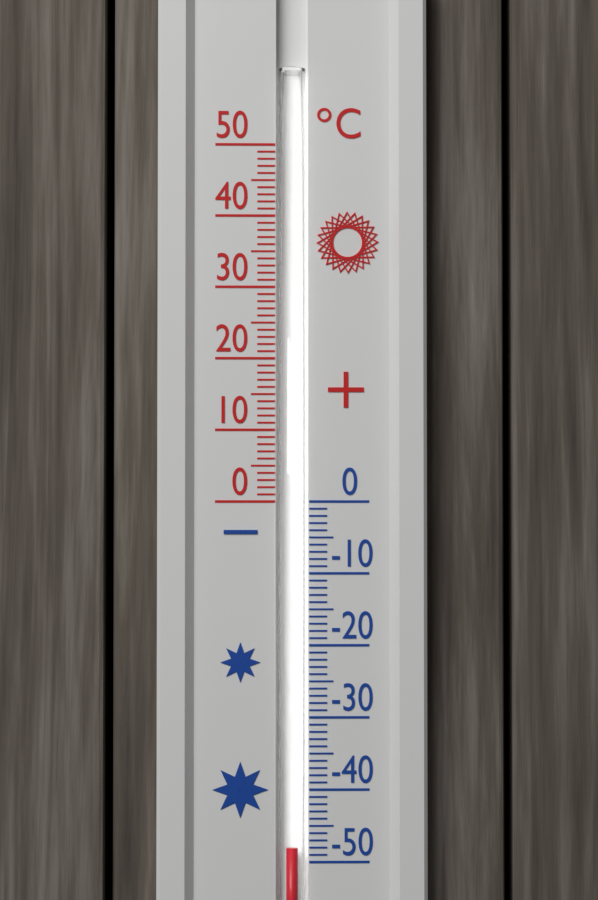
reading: -48 °C
